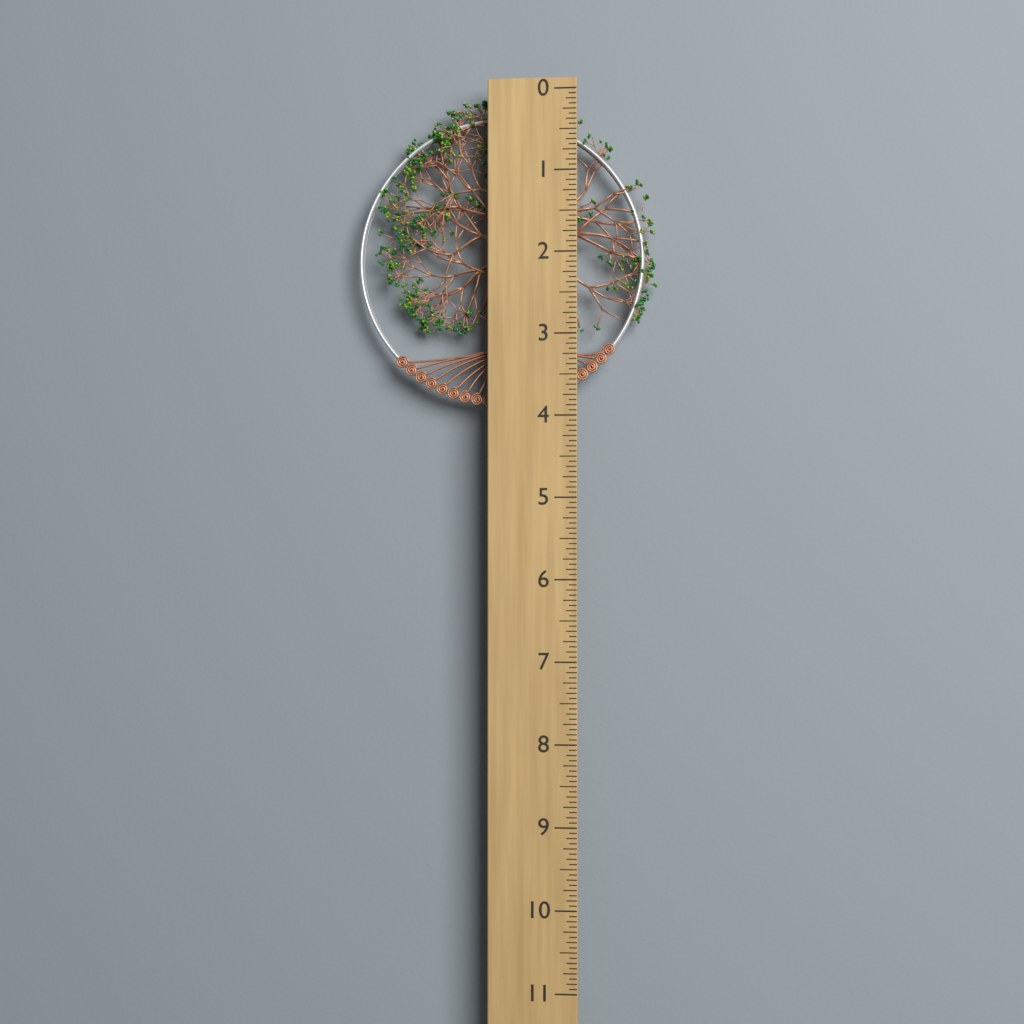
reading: 3.8750 (no unit)
